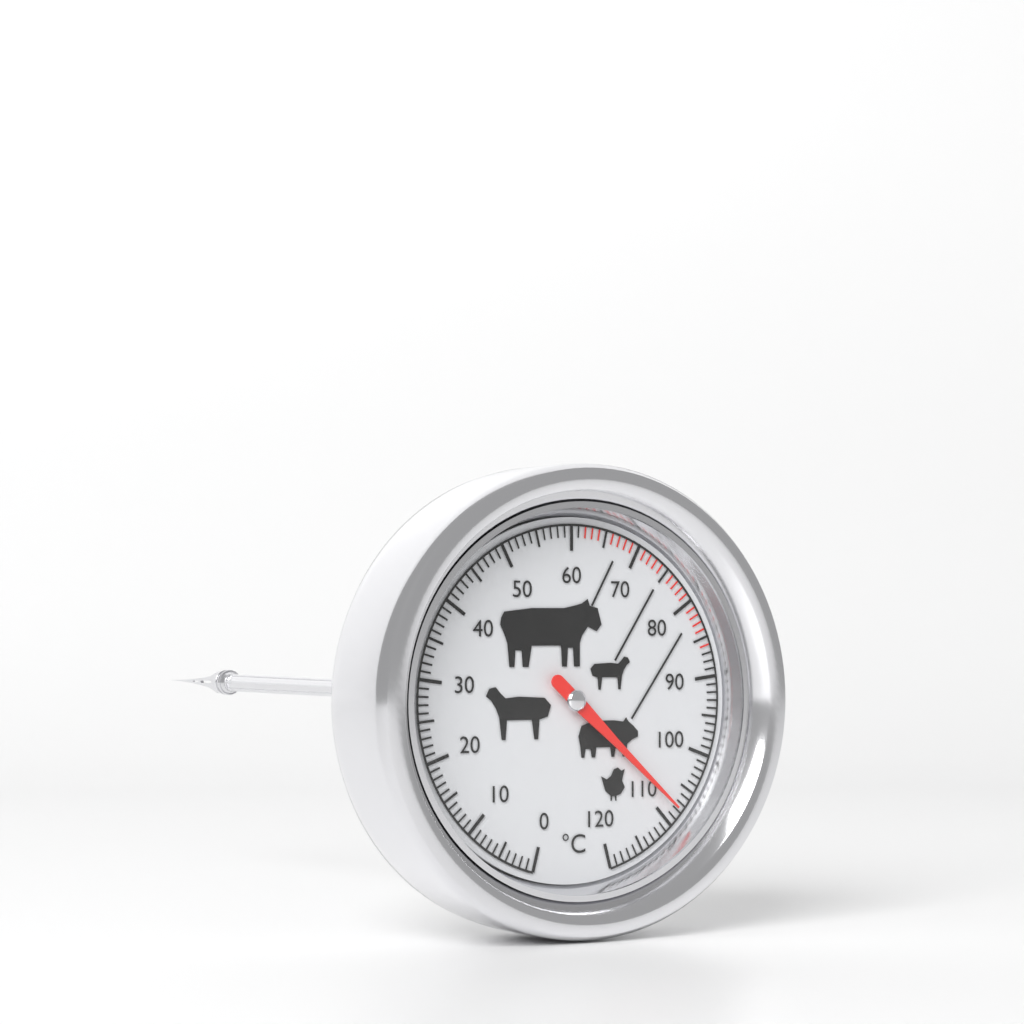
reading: 108 °C
